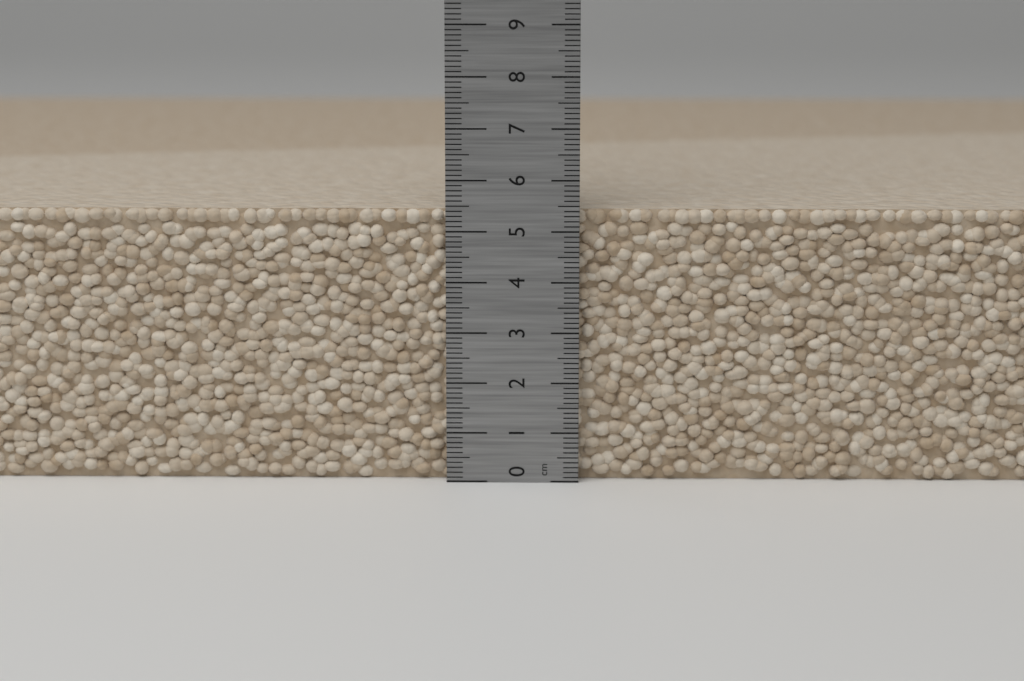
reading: 5.4 cm
